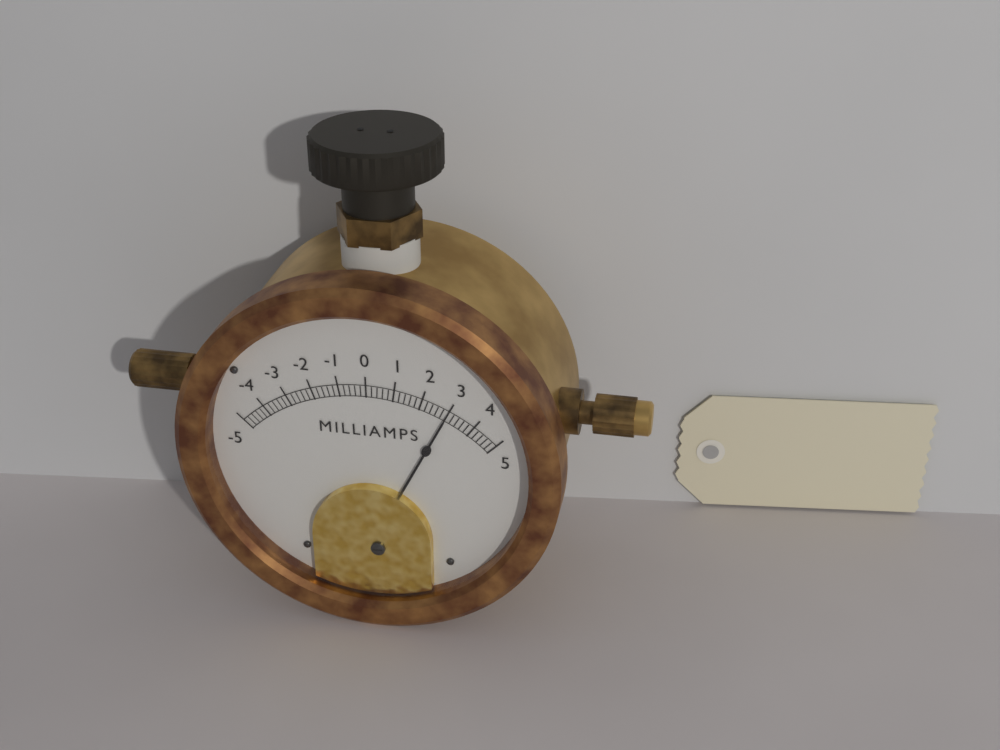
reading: 3.0 mA
